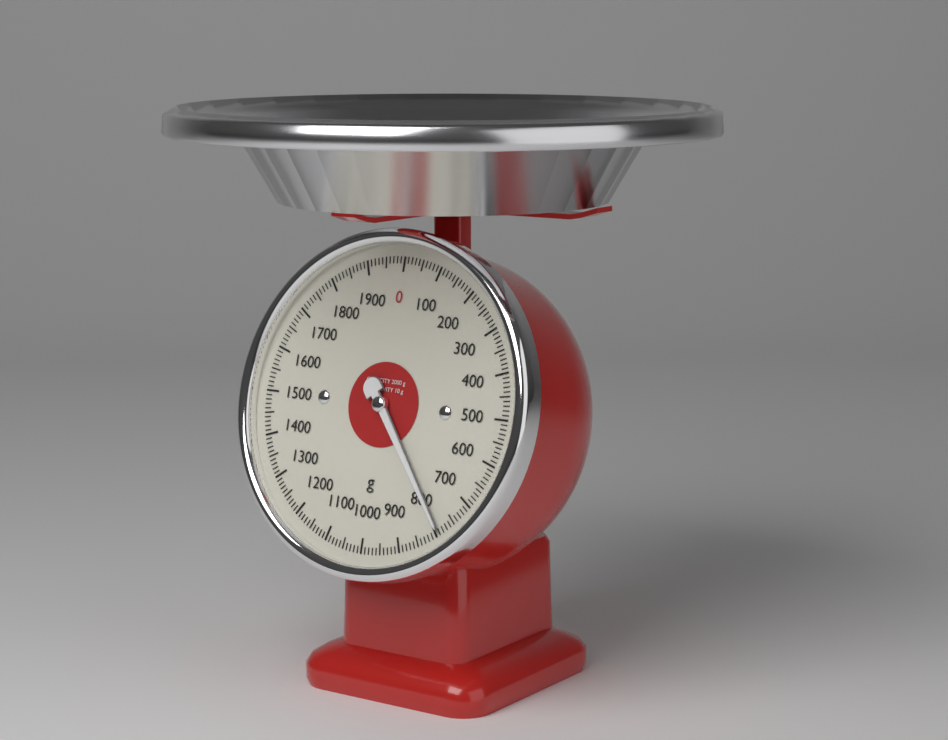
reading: 790 g
